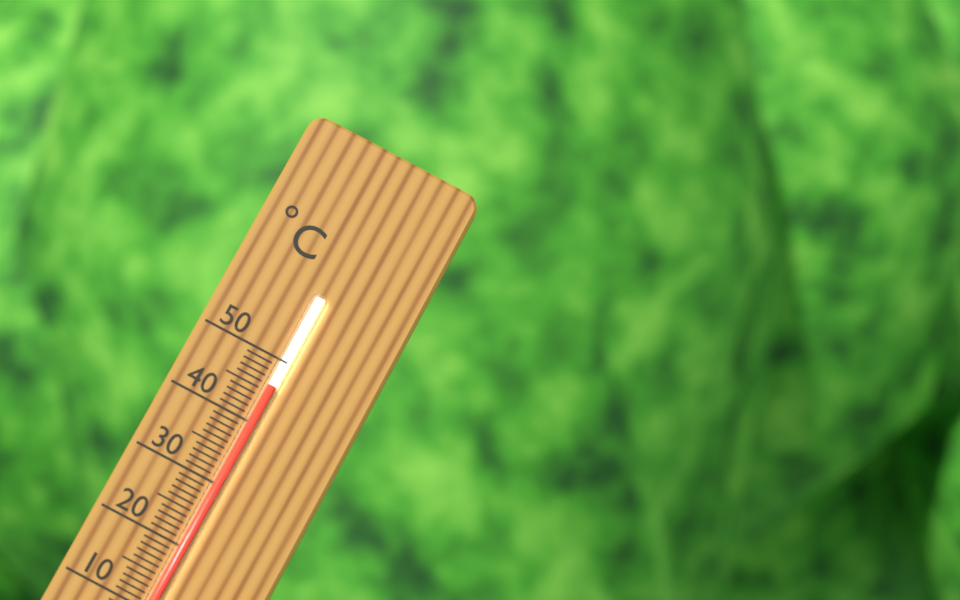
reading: 46 °C
